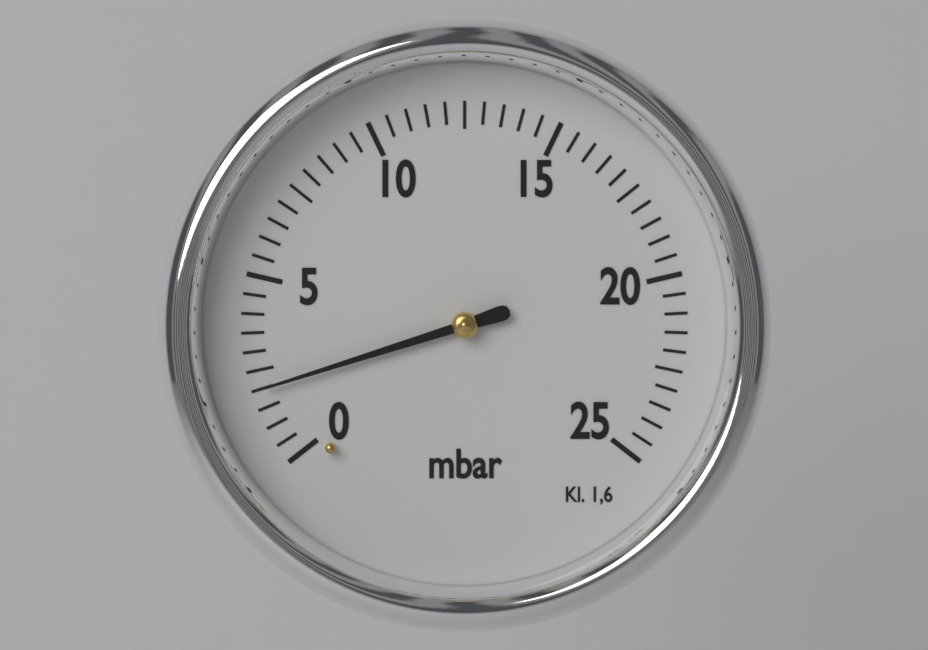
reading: 2.0 mbar
